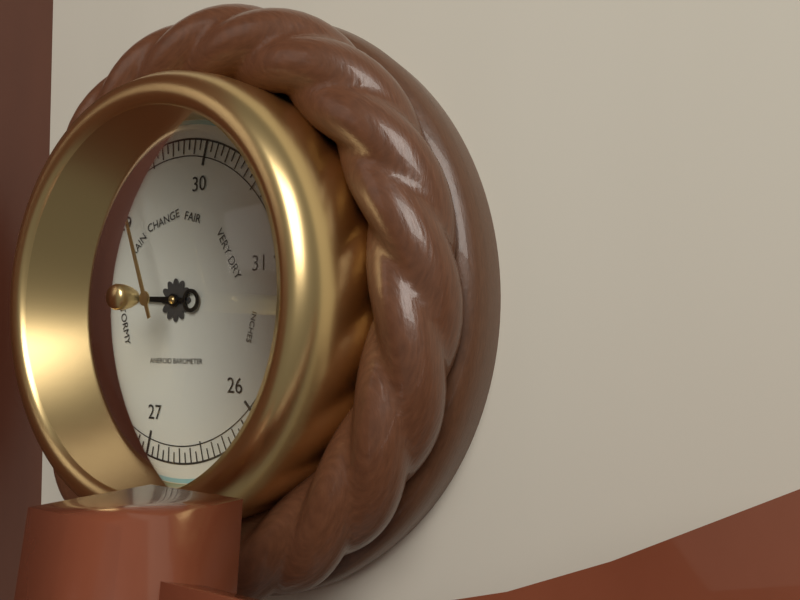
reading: 28.30 inHg
